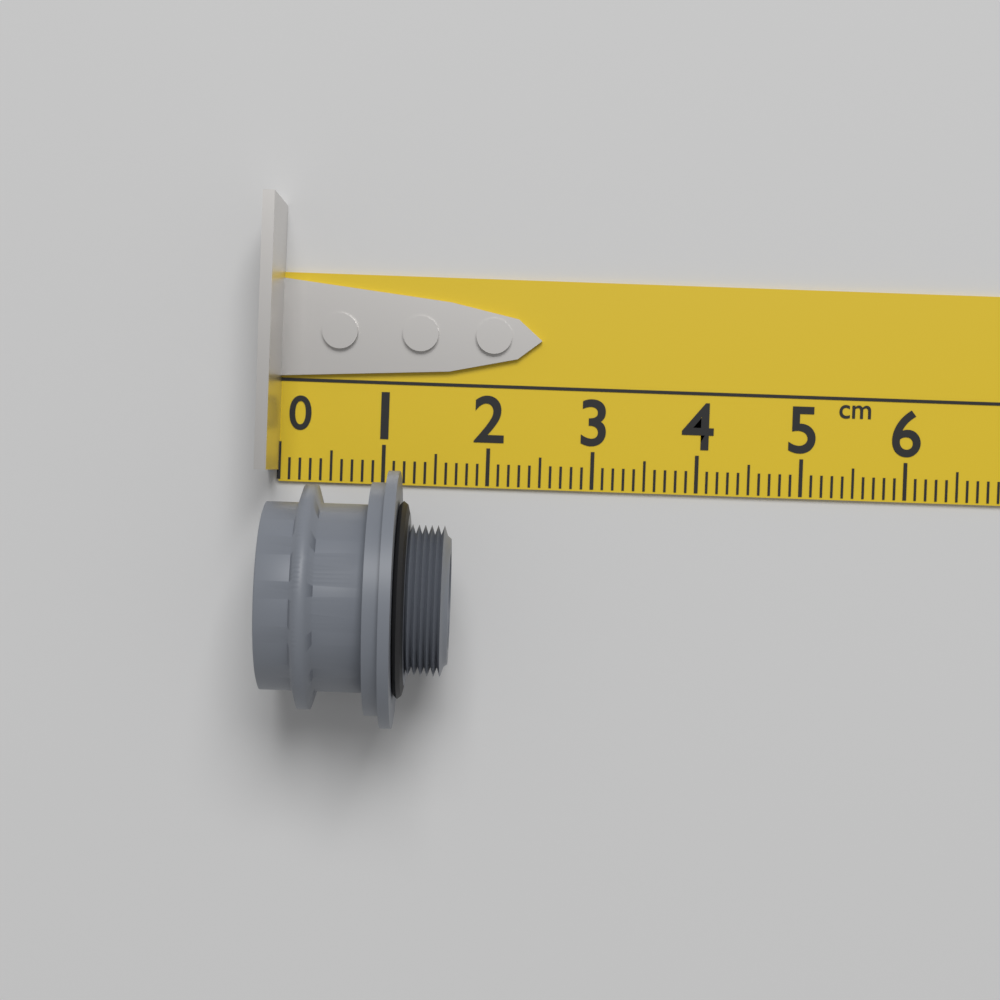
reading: 1.7 cm
